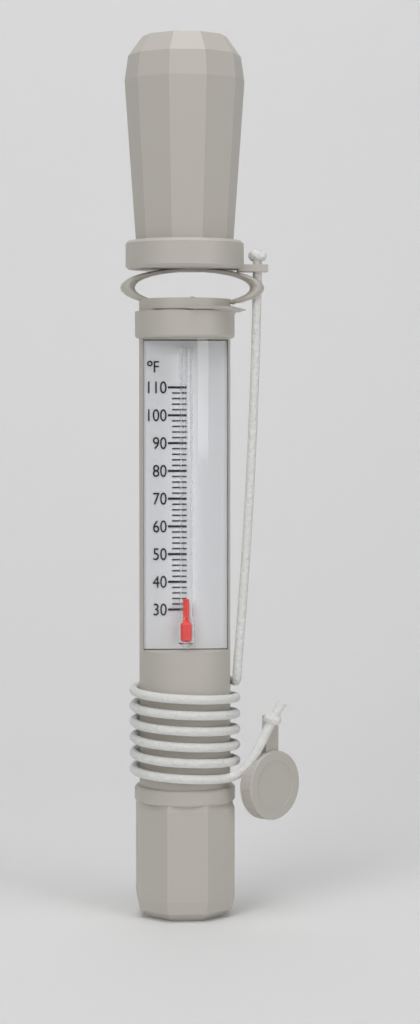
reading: 34 °F
